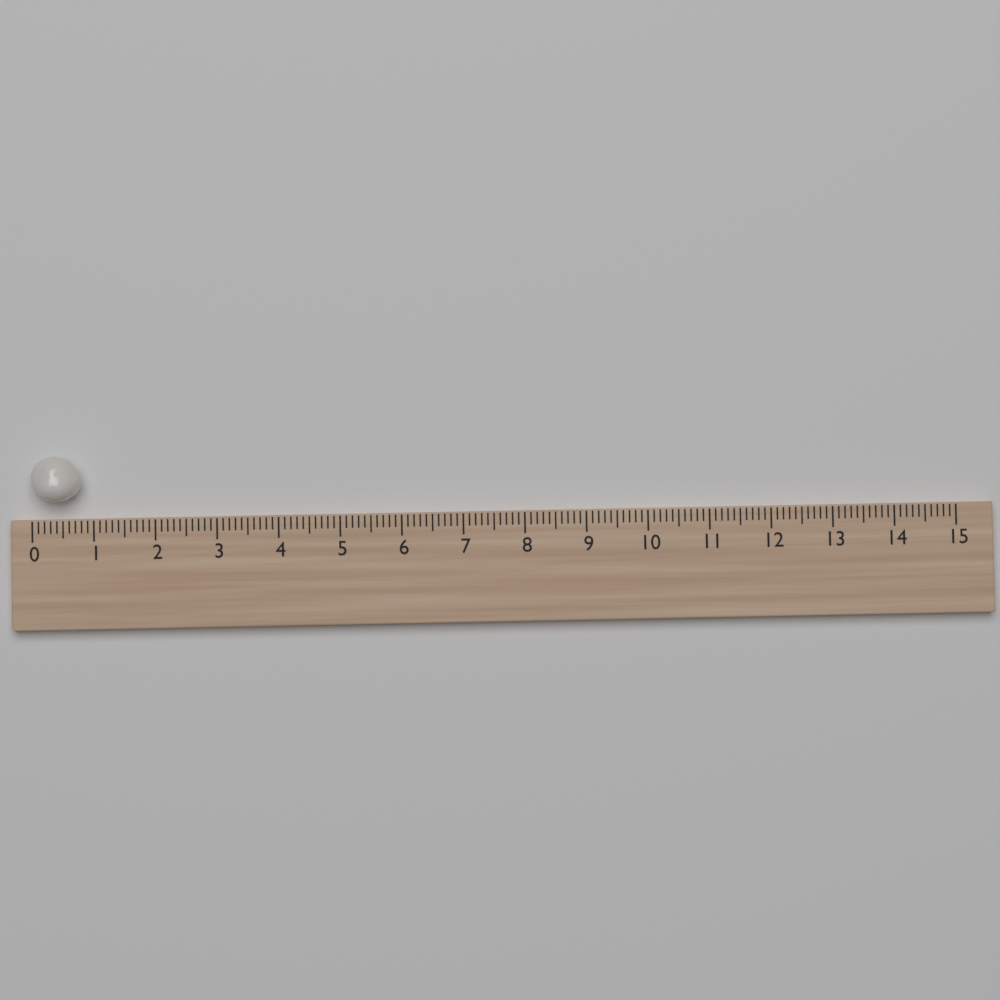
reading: 0.8 (no unit)
